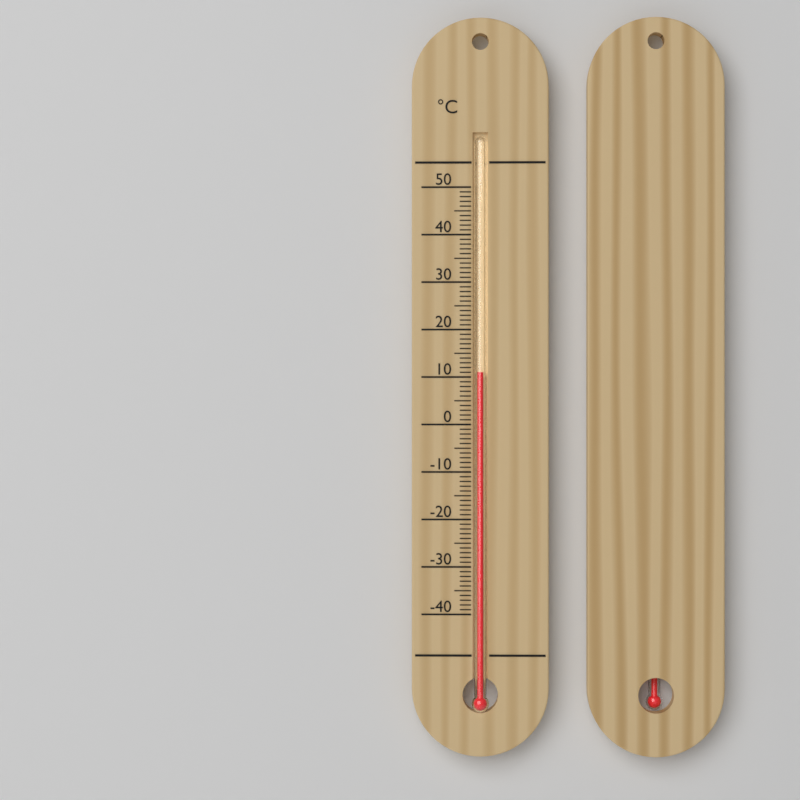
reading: 11 °C
